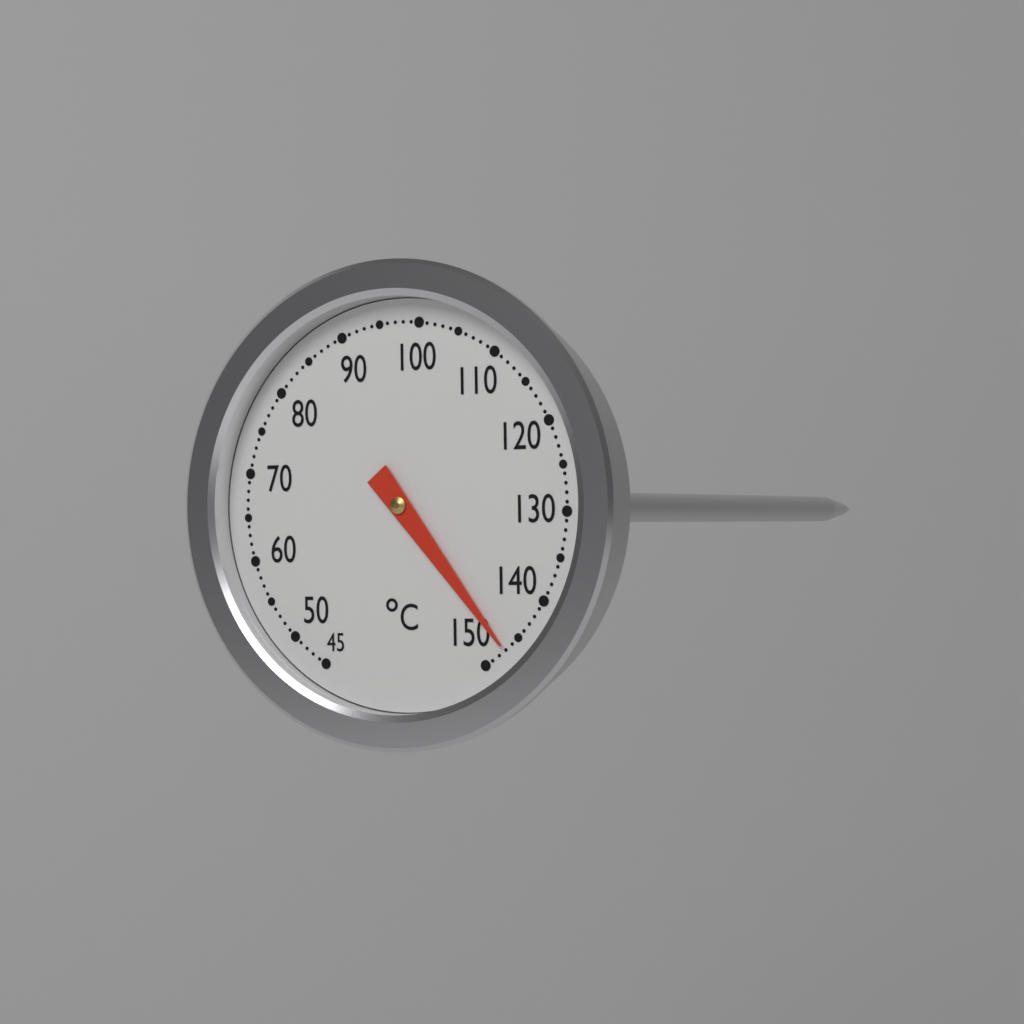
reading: 147 °C
